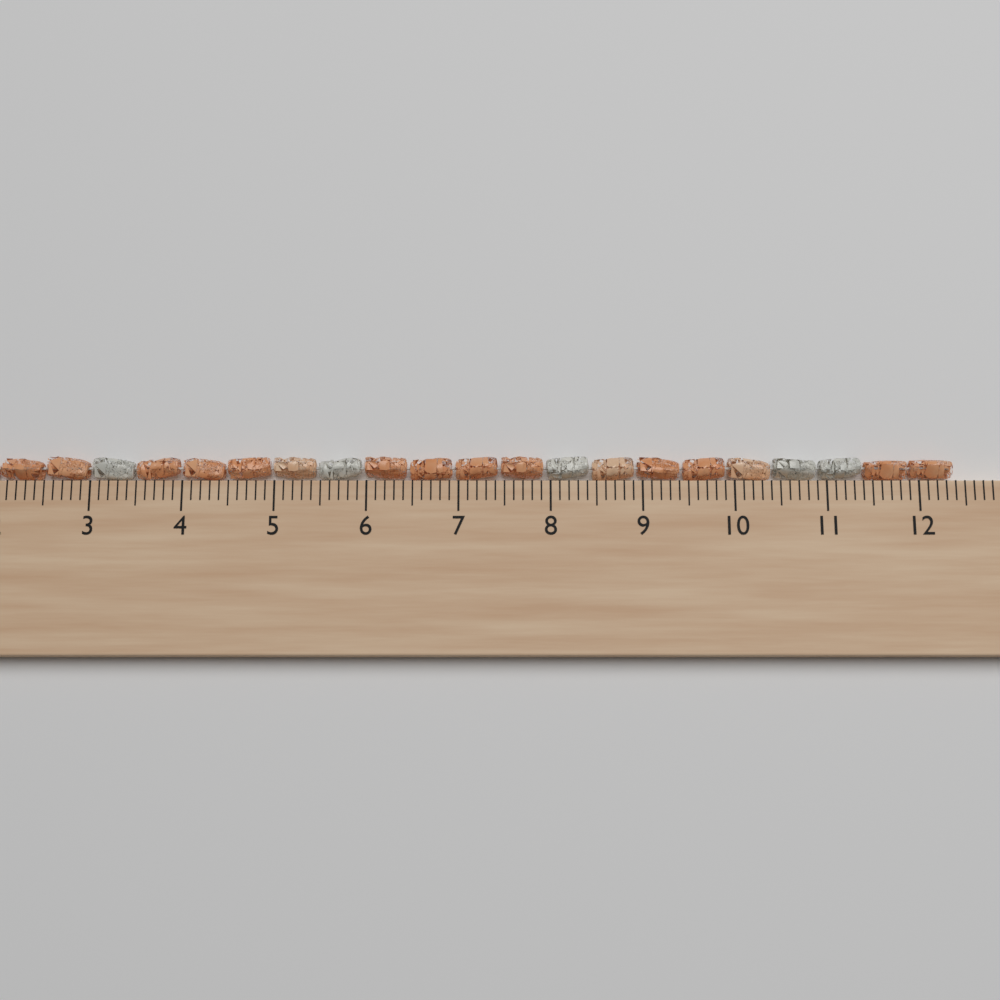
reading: 12.4 cm
